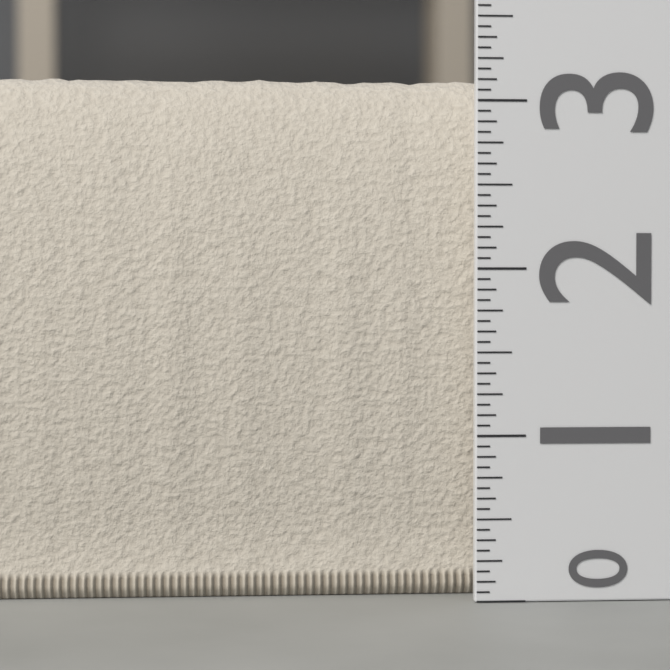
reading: 3.1875 (no unit)
